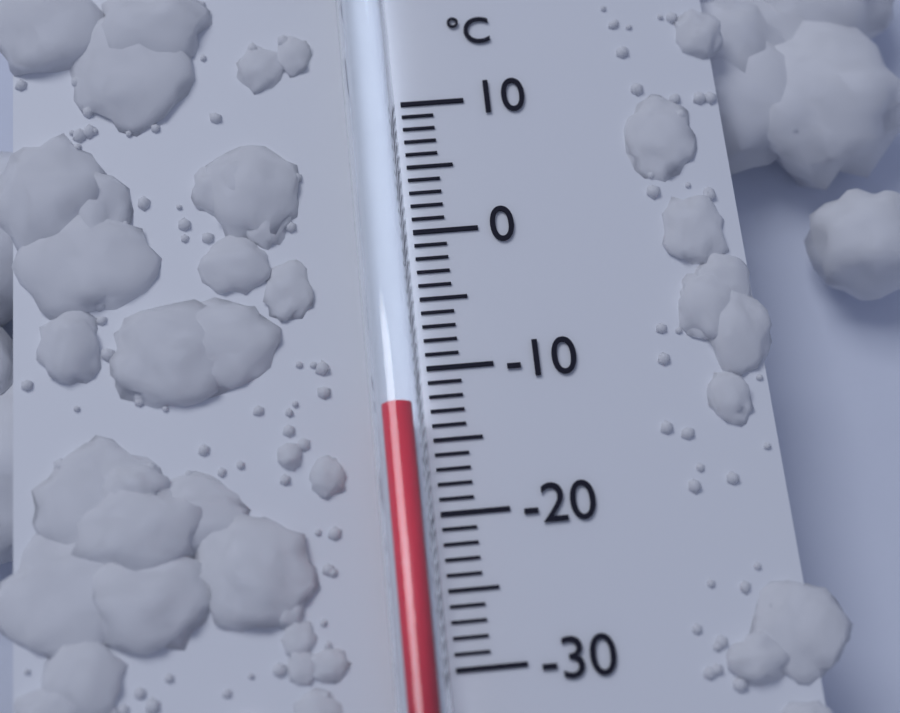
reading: -13 °C
